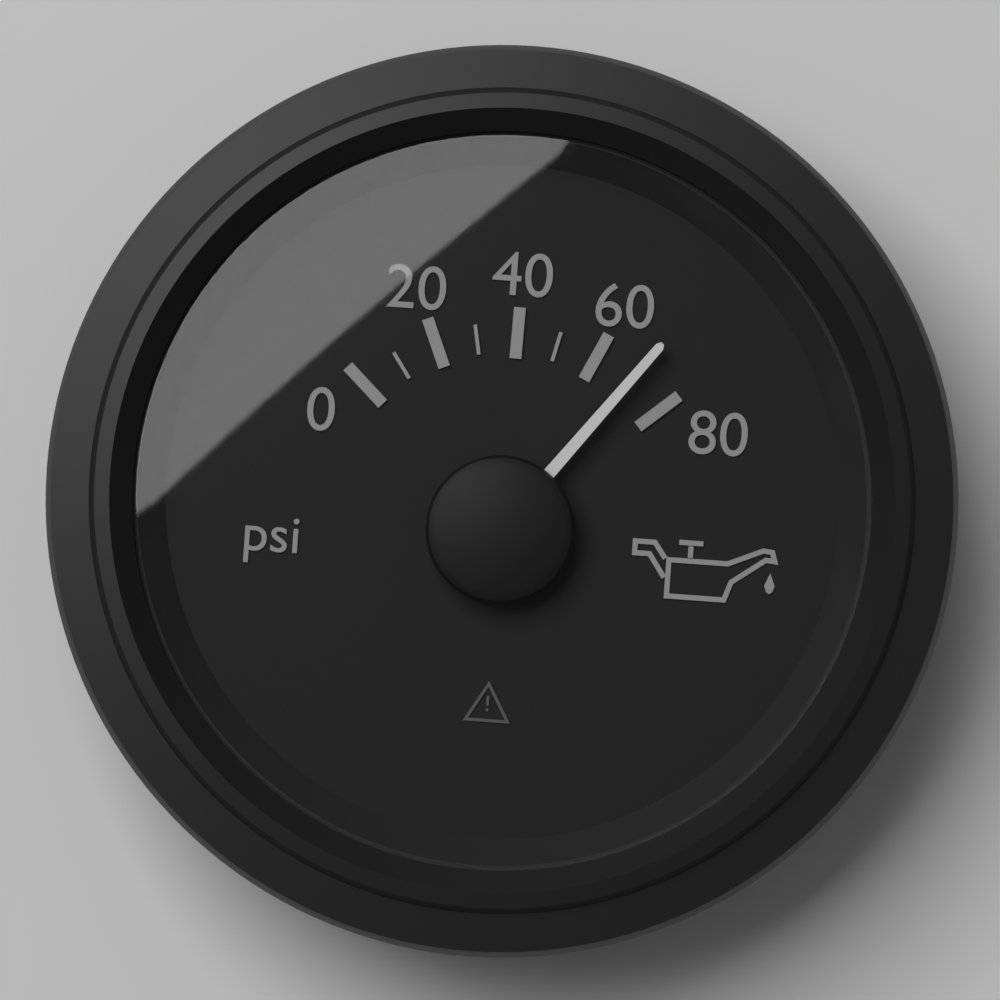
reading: 70 psi
